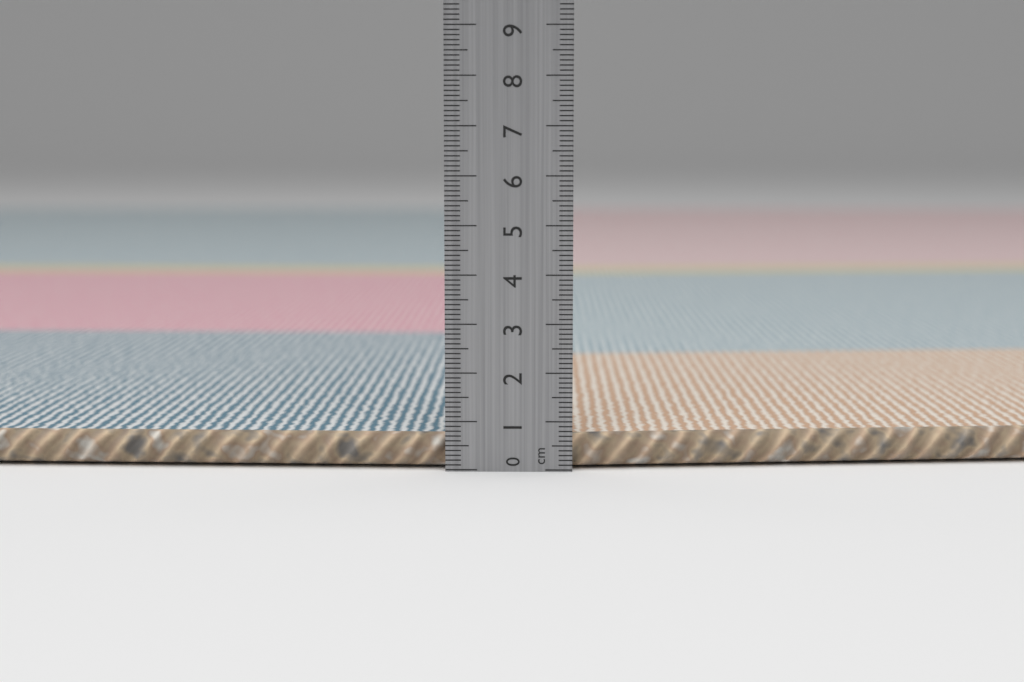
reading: 0.7 cm
